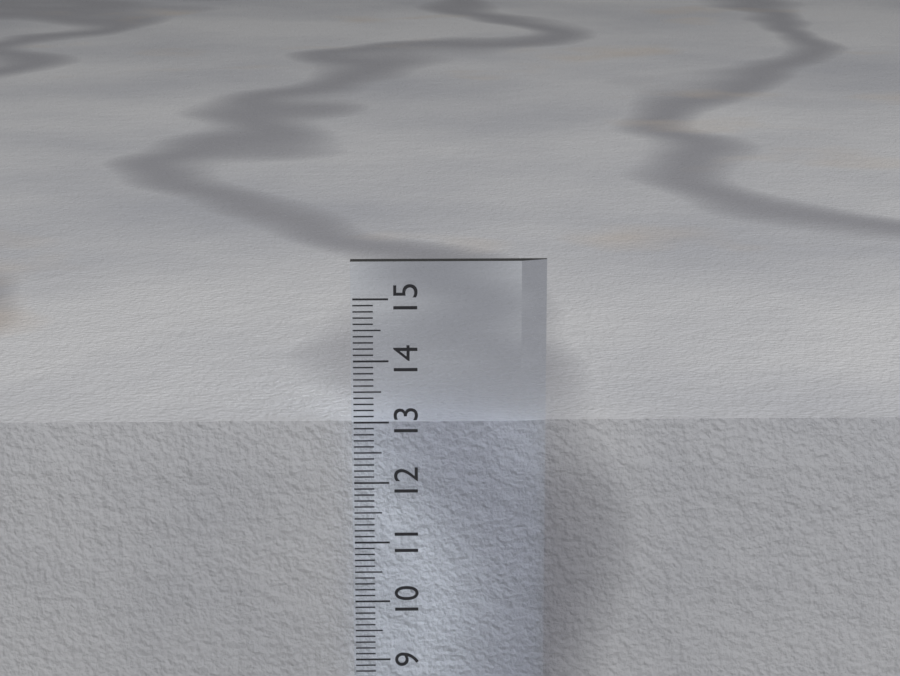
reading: 12.9 cm
